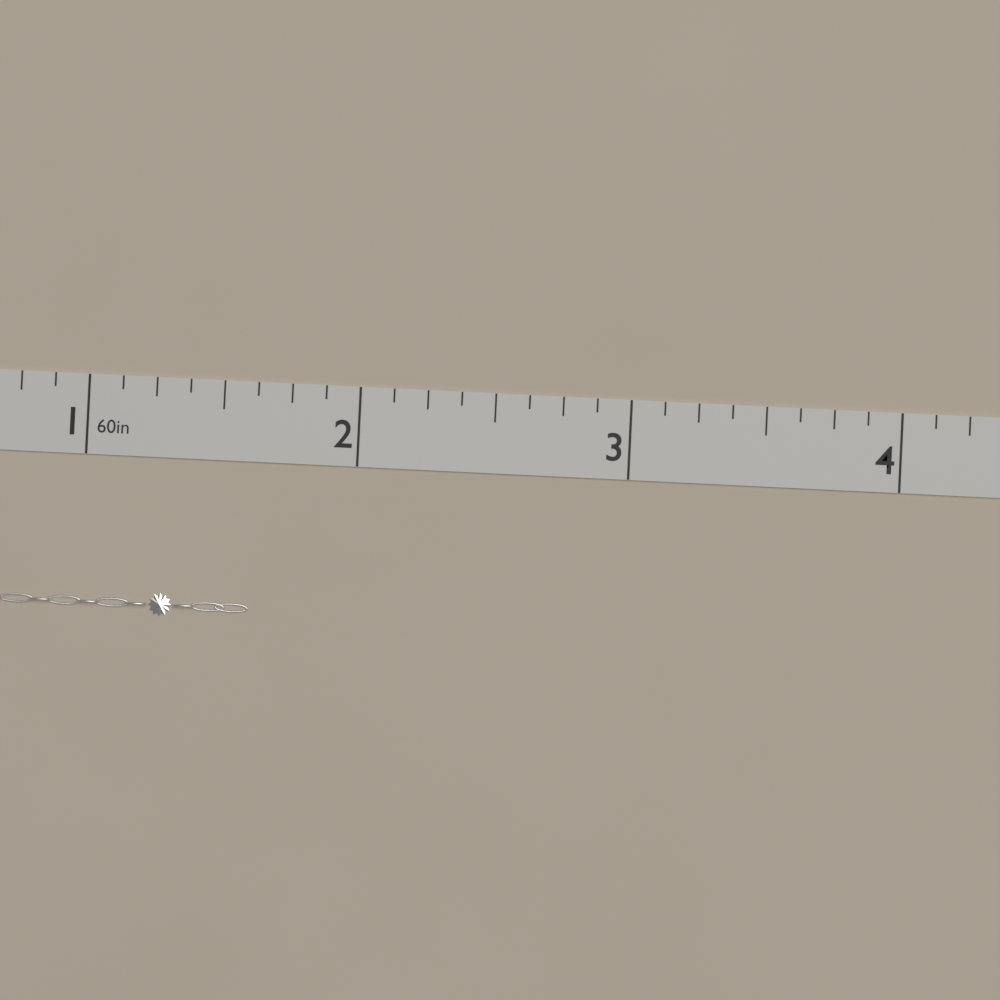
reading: 1.625 in
